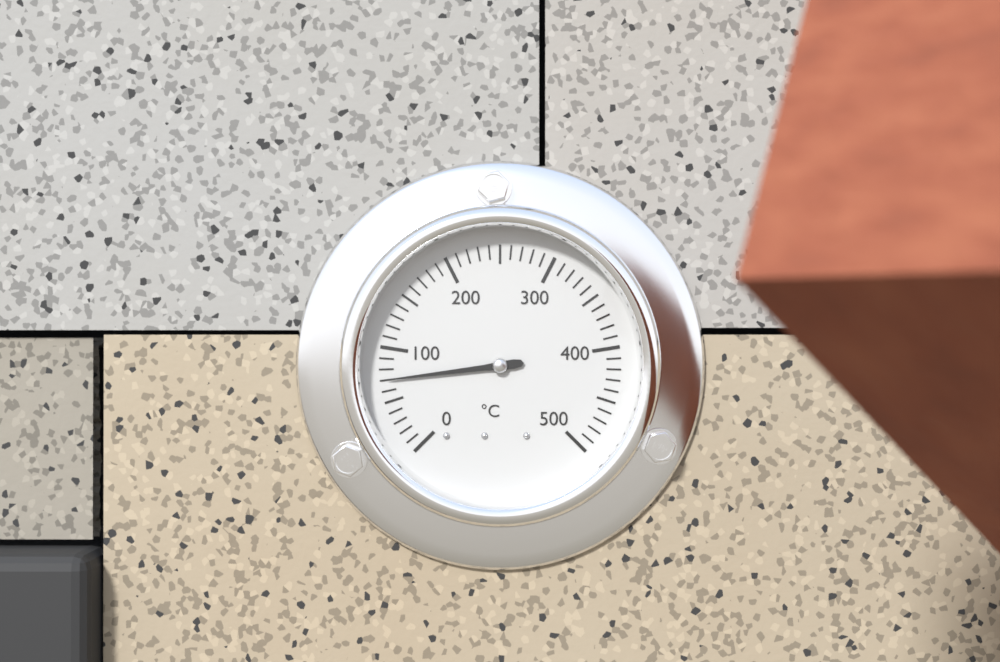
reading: 70 °C
